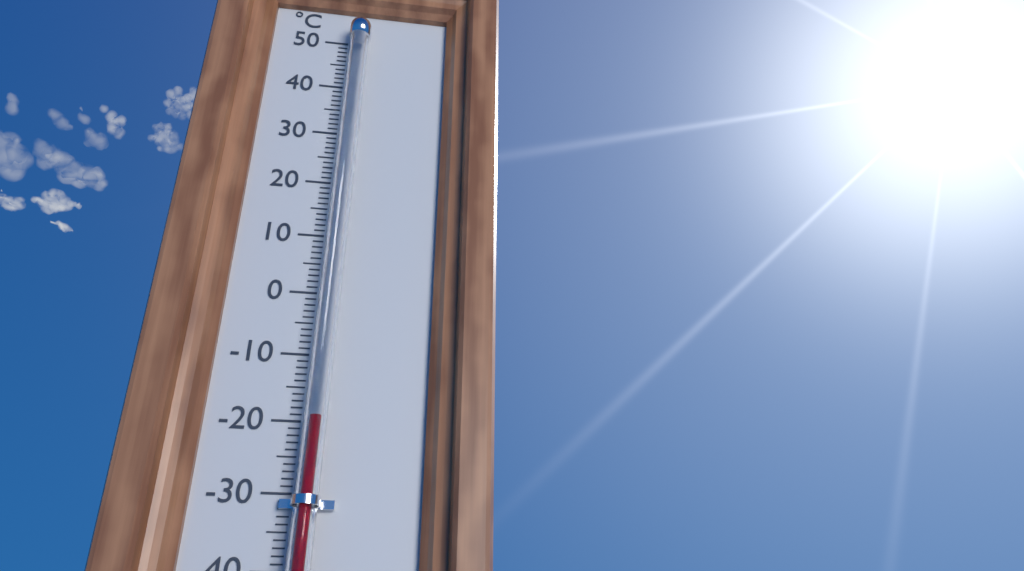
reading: -20 °C
